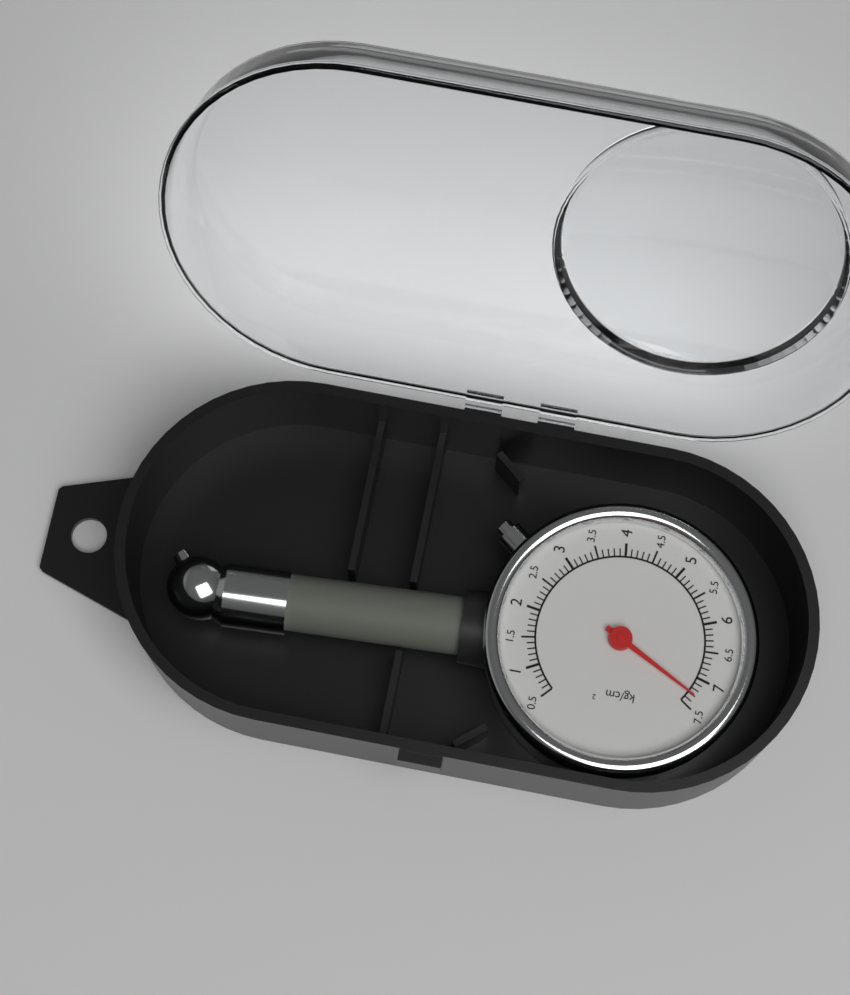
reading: 7.3 kg/cm²
